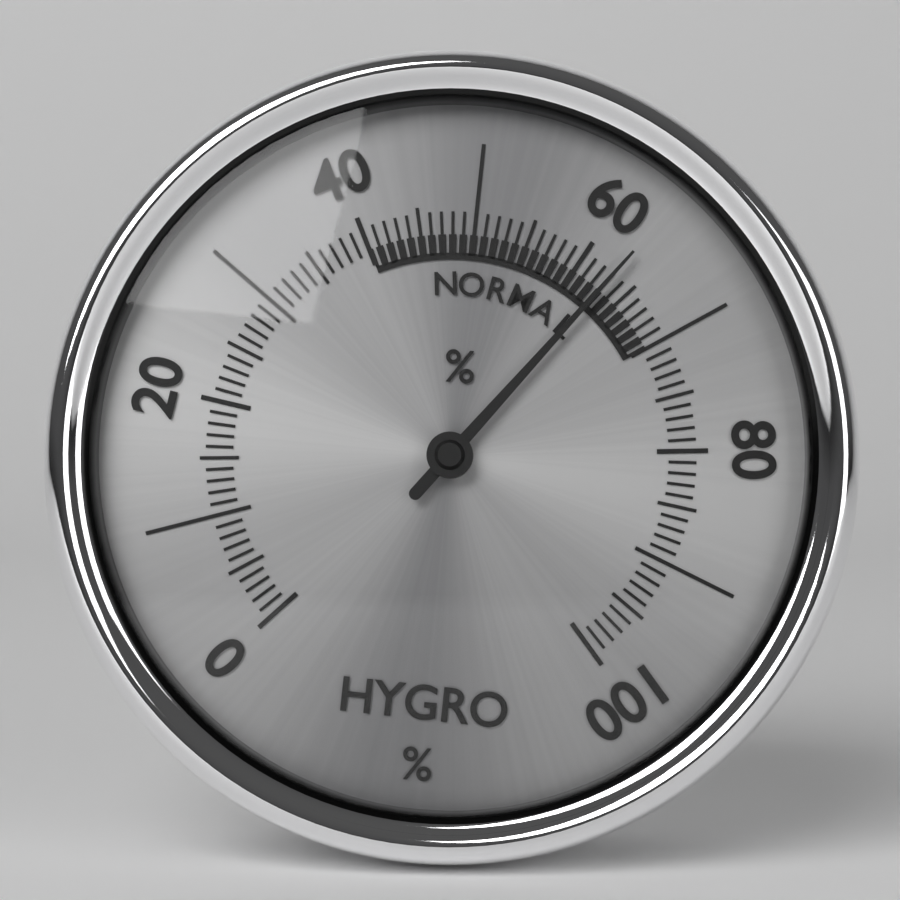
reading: 63 %
